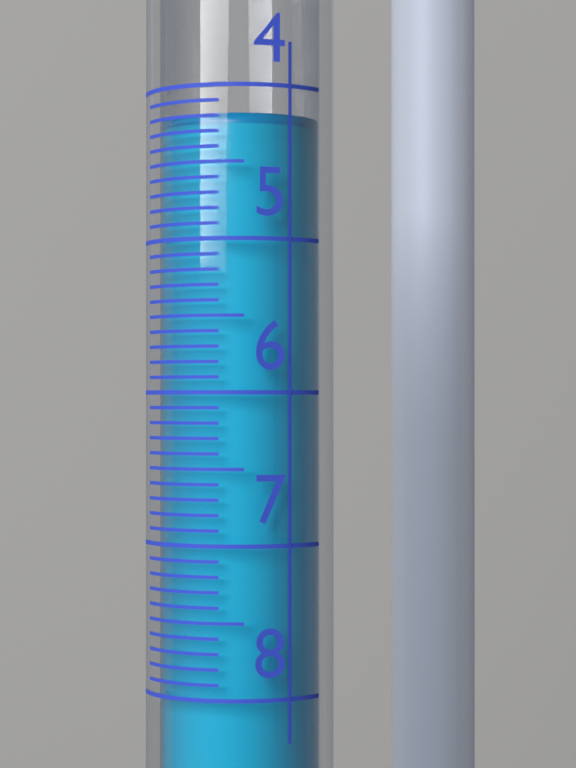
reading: 4.2 (no unit)
